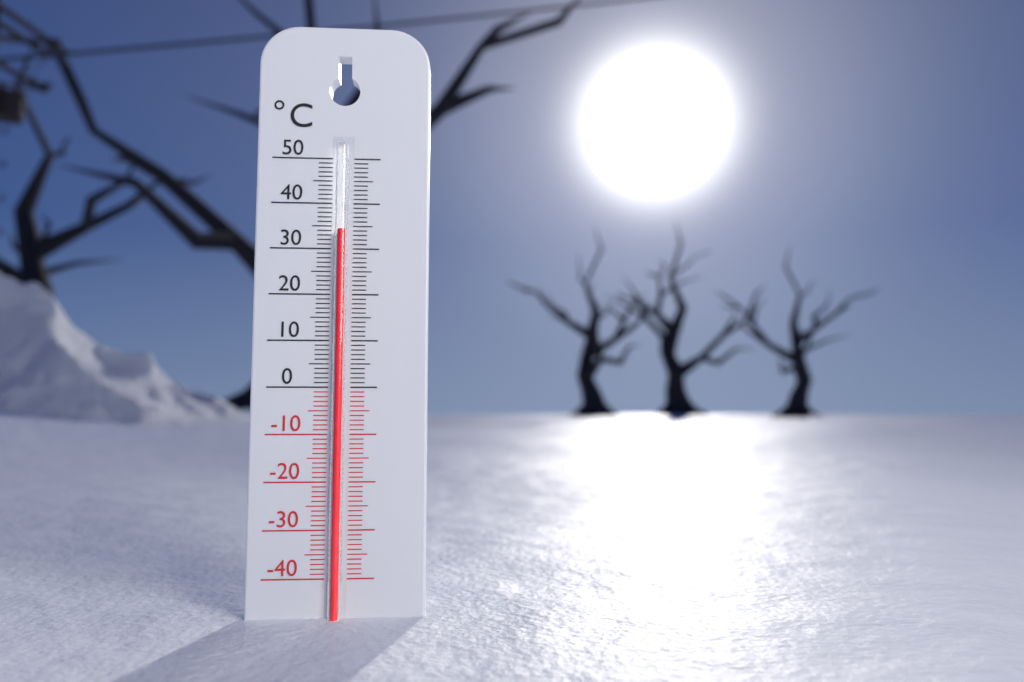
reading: 34 °C
